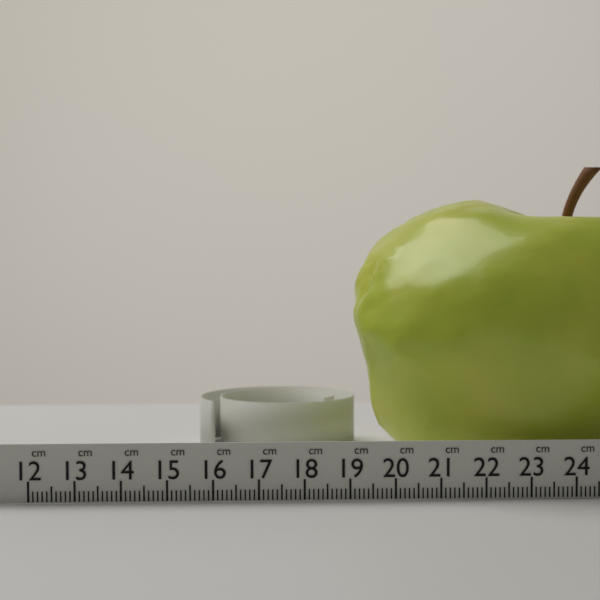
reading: 19.2 cm
